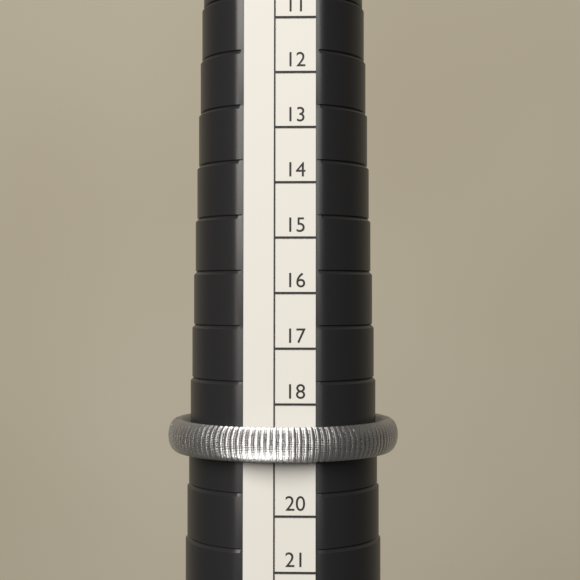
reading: 19 (no unit)
